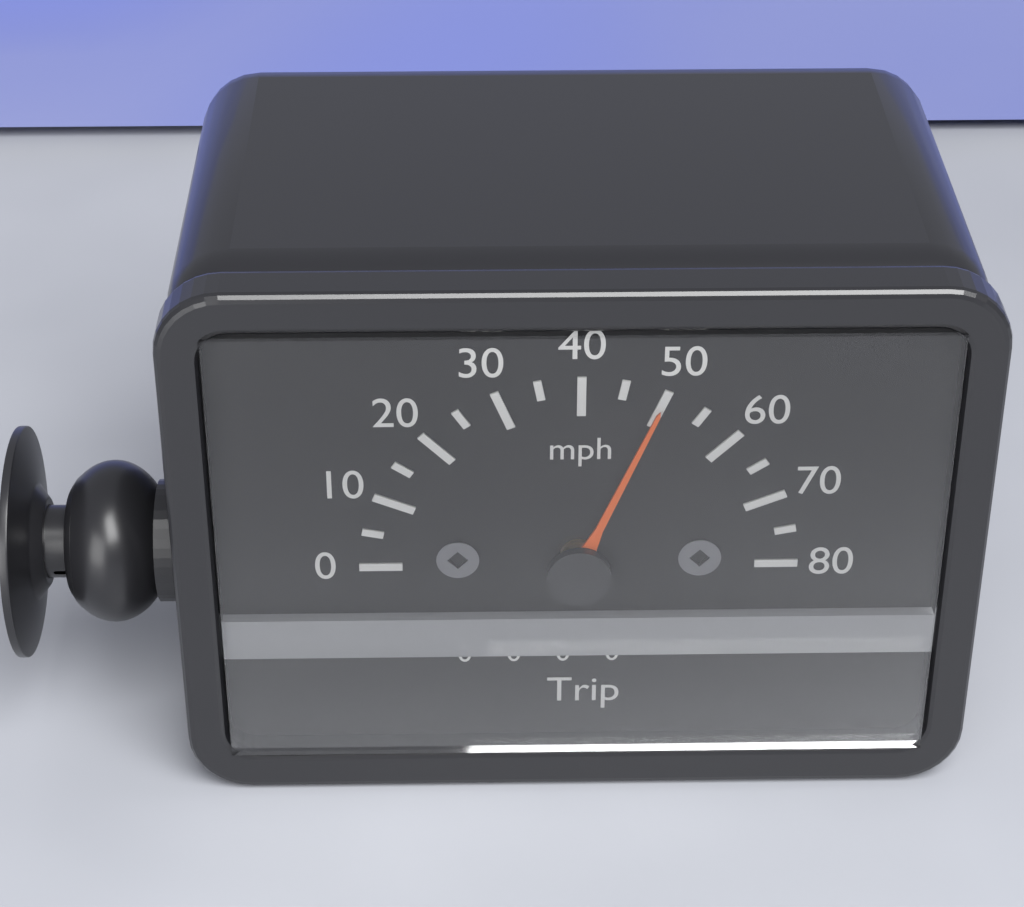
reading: 50 mph
